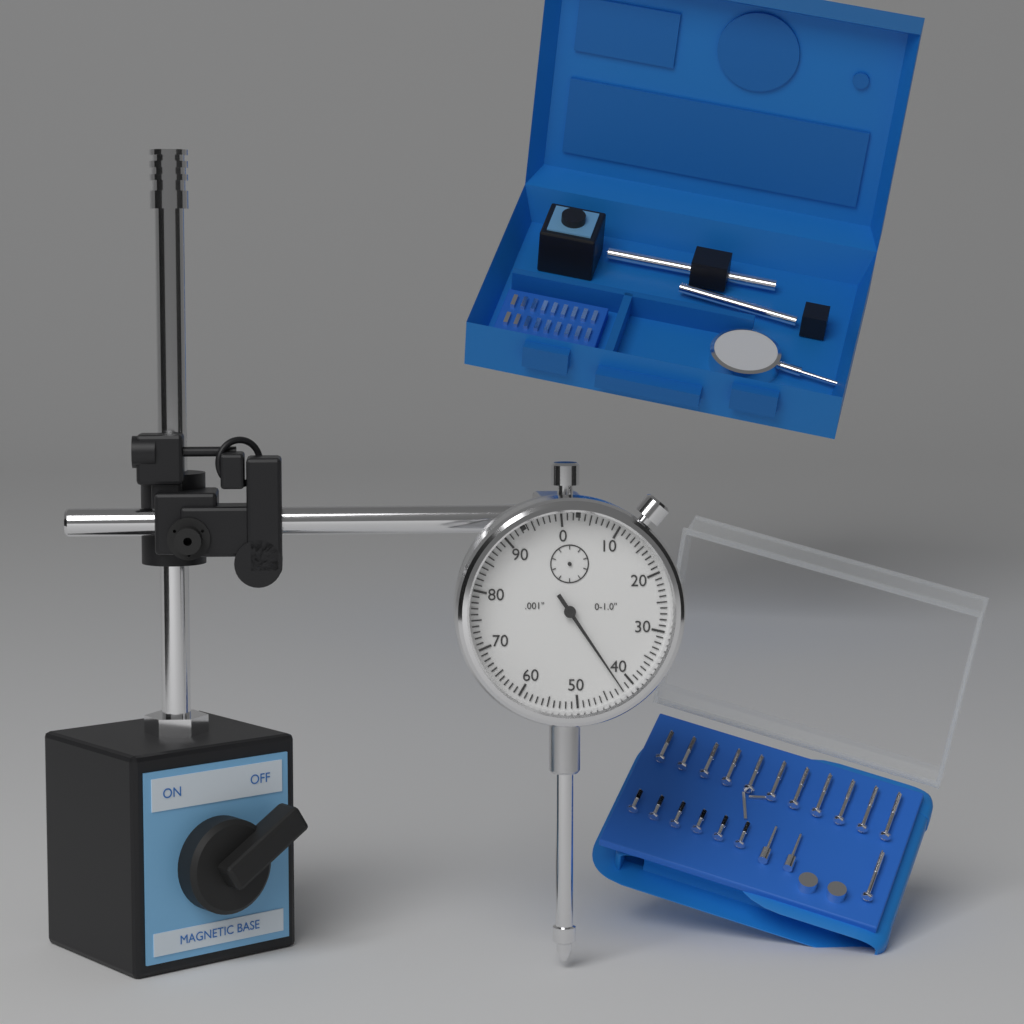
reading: 0.042 in
